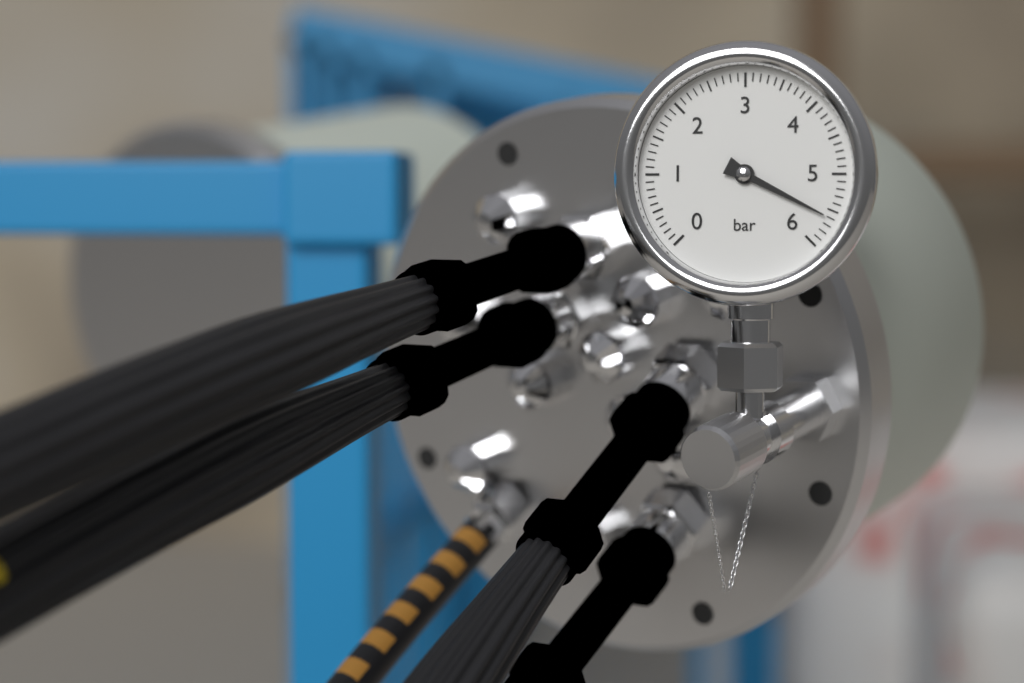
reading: 5.6 bar
